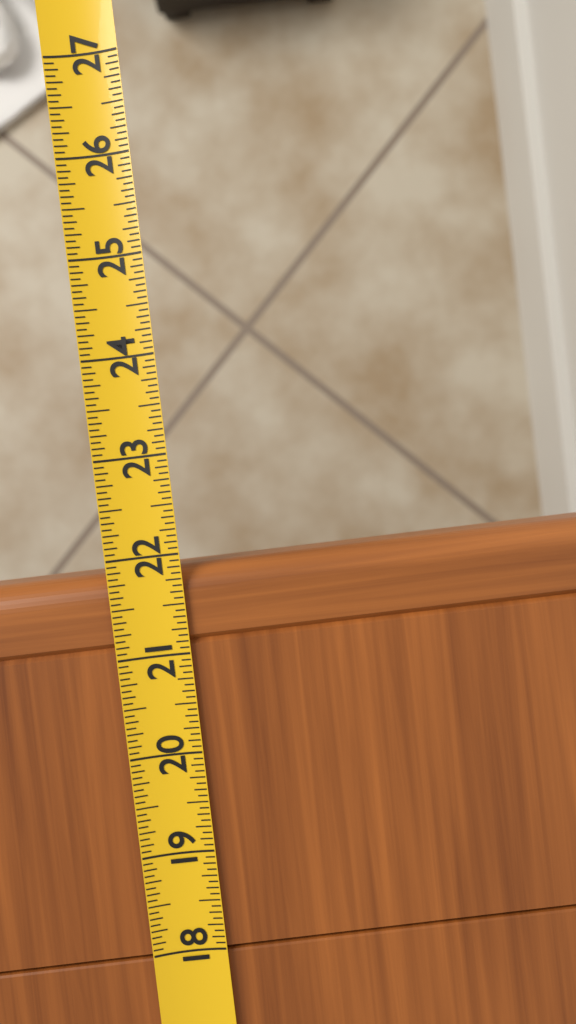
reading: 21.8750 (no unit)
